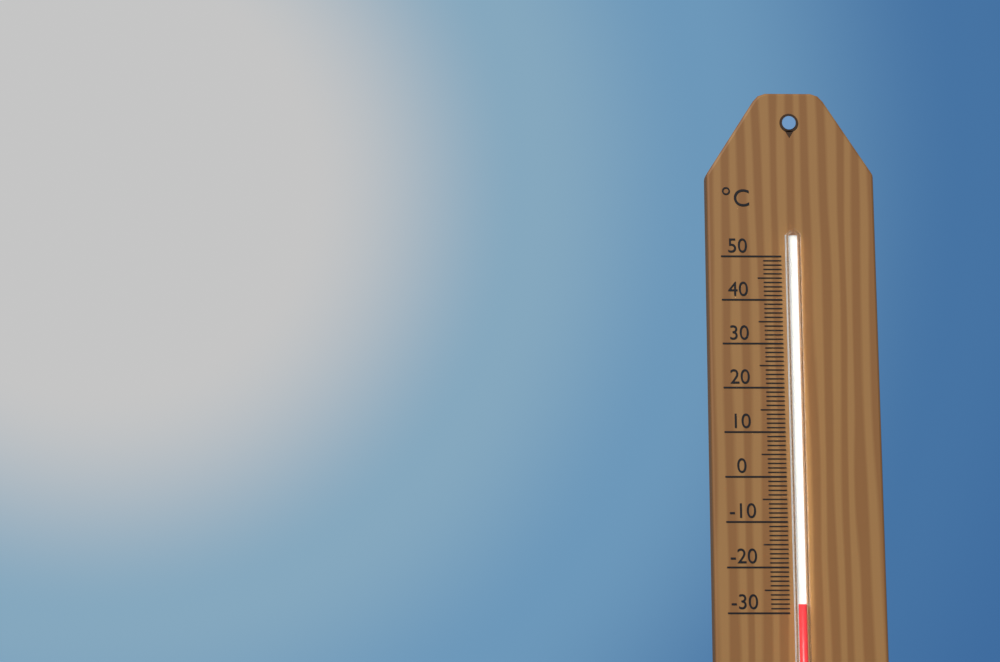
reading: -28 °C
